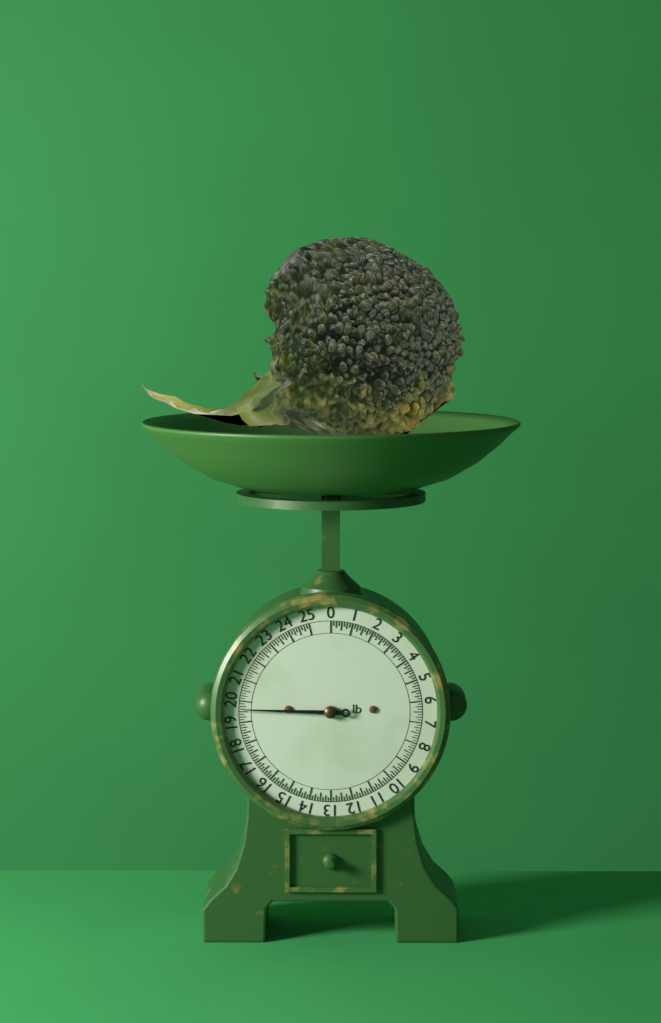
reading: 19.625 lb
